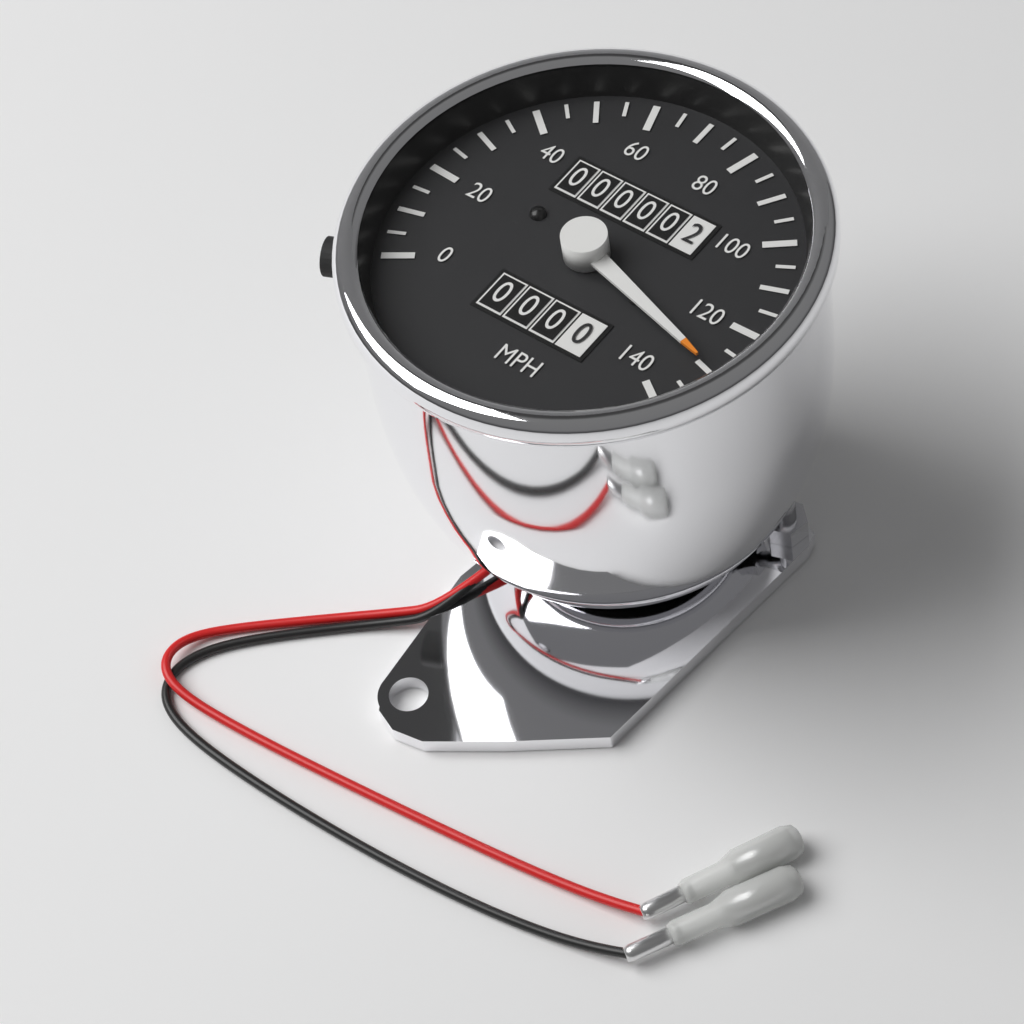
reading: 130 mph
